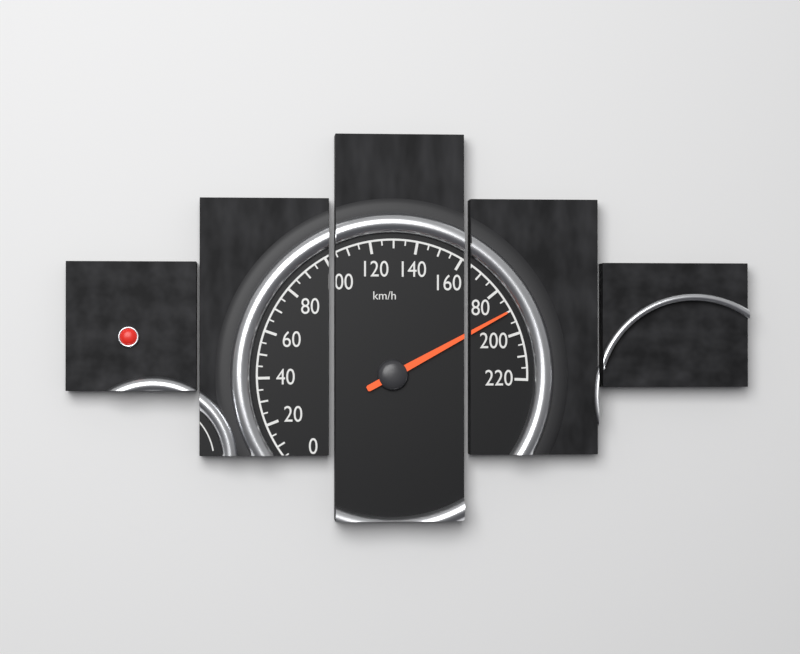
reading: 190 km/h
